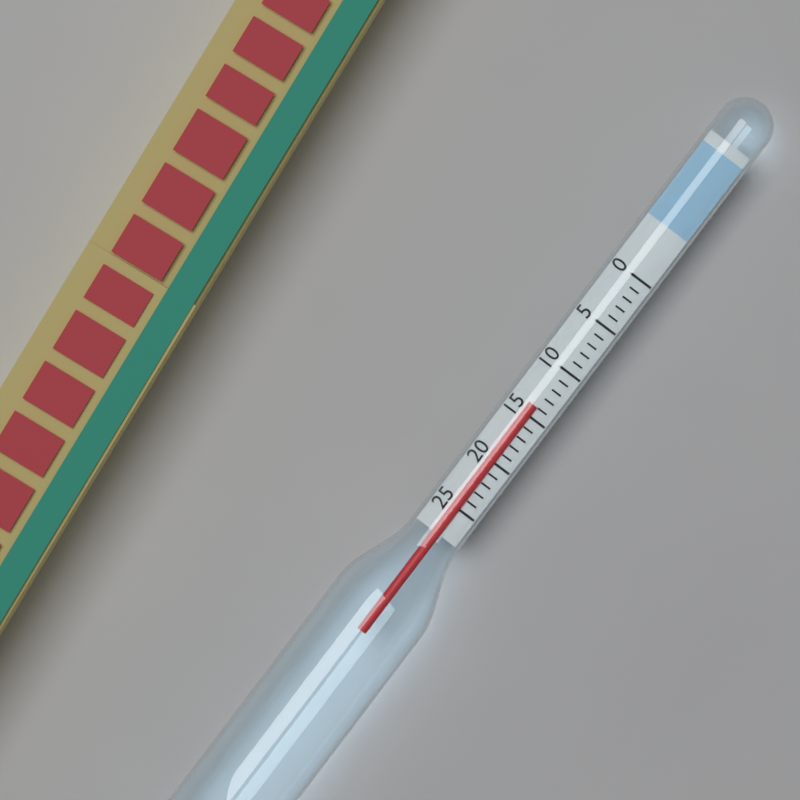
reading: 14 (no unit)
